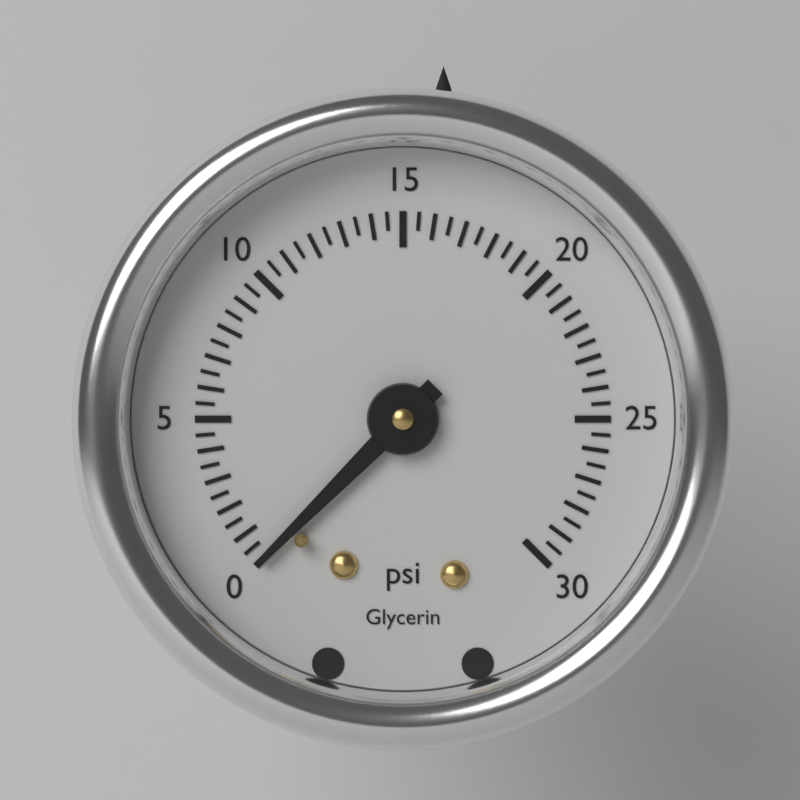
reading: 0.0 psi
